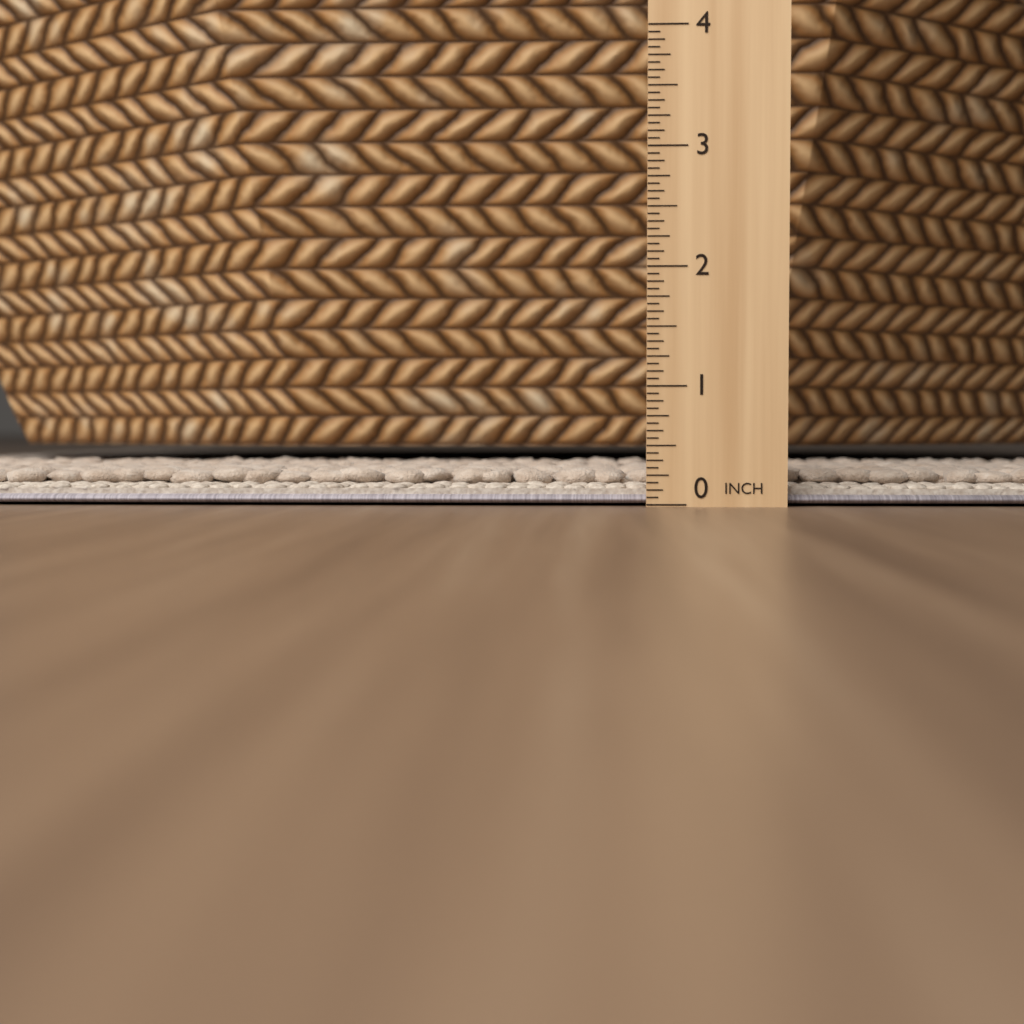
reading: 0.3125 in
